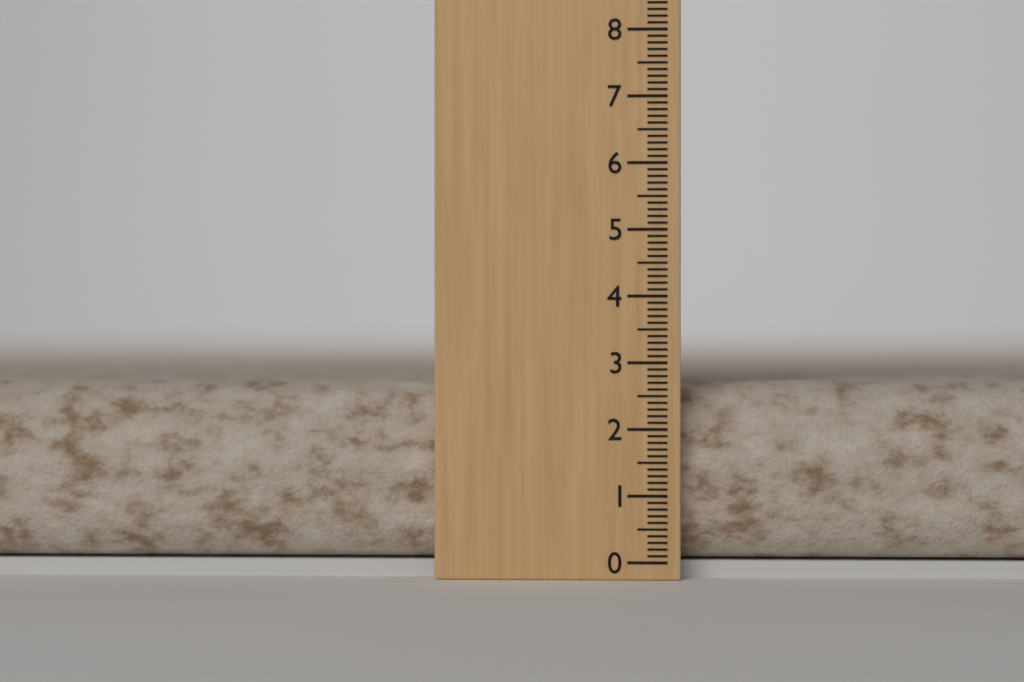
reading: 2.7 (no unit)
